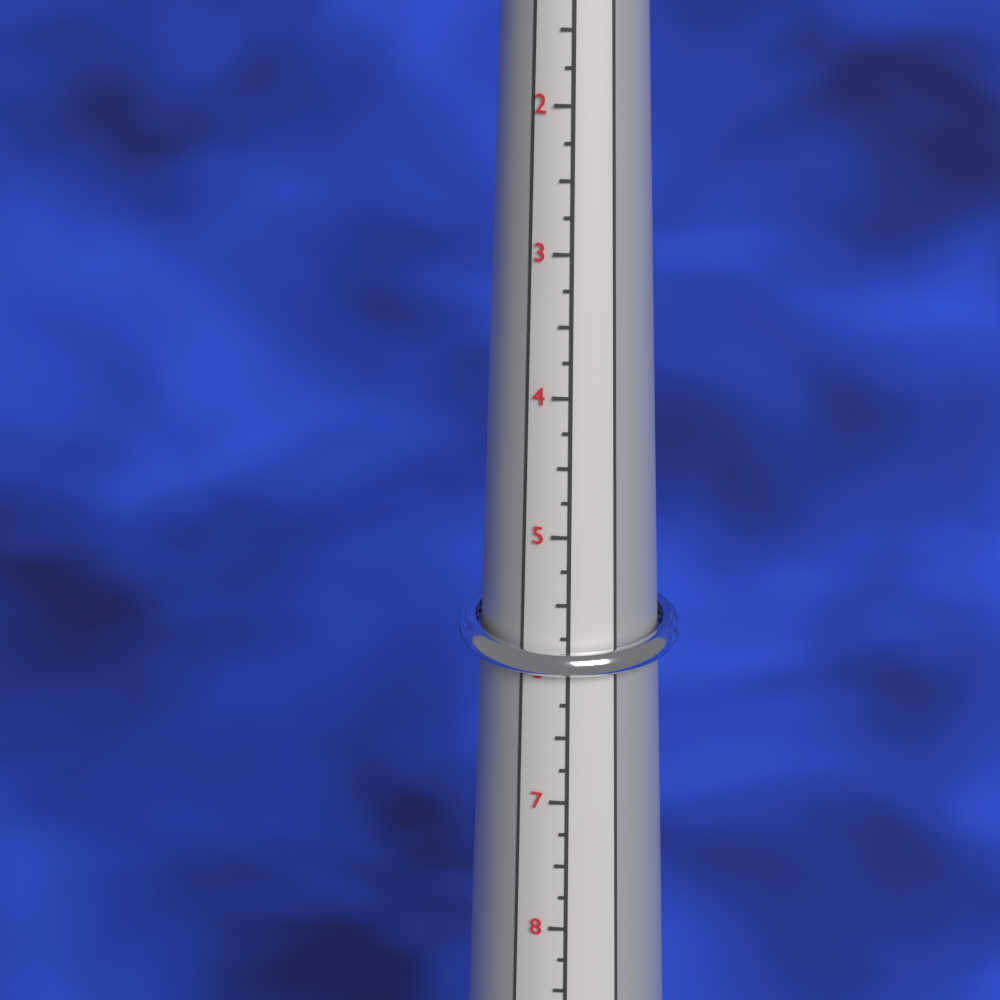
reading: 6.25 (no unit)
